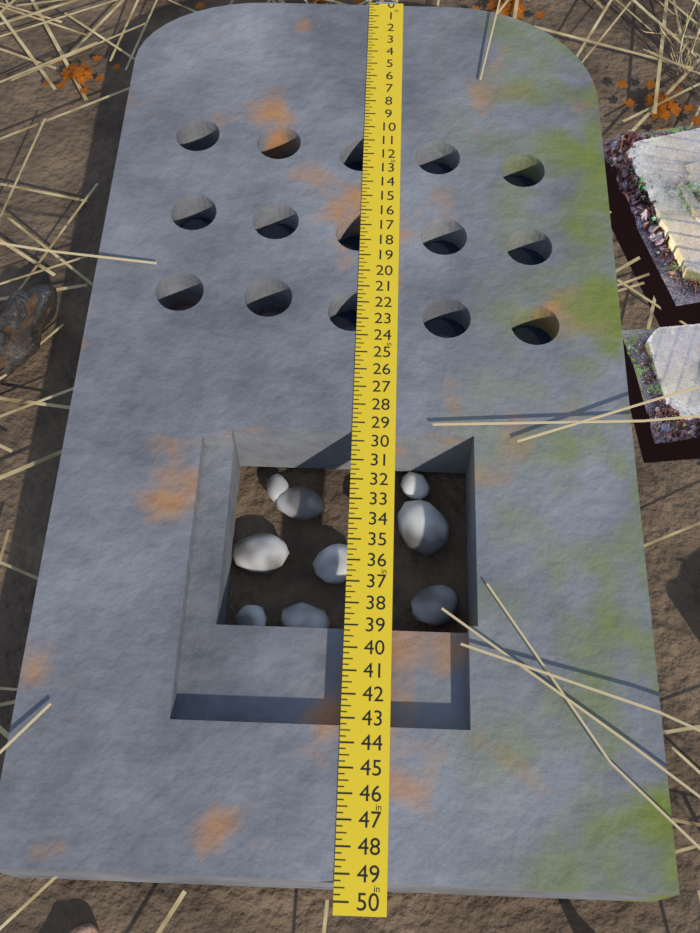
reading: 49.25 in
